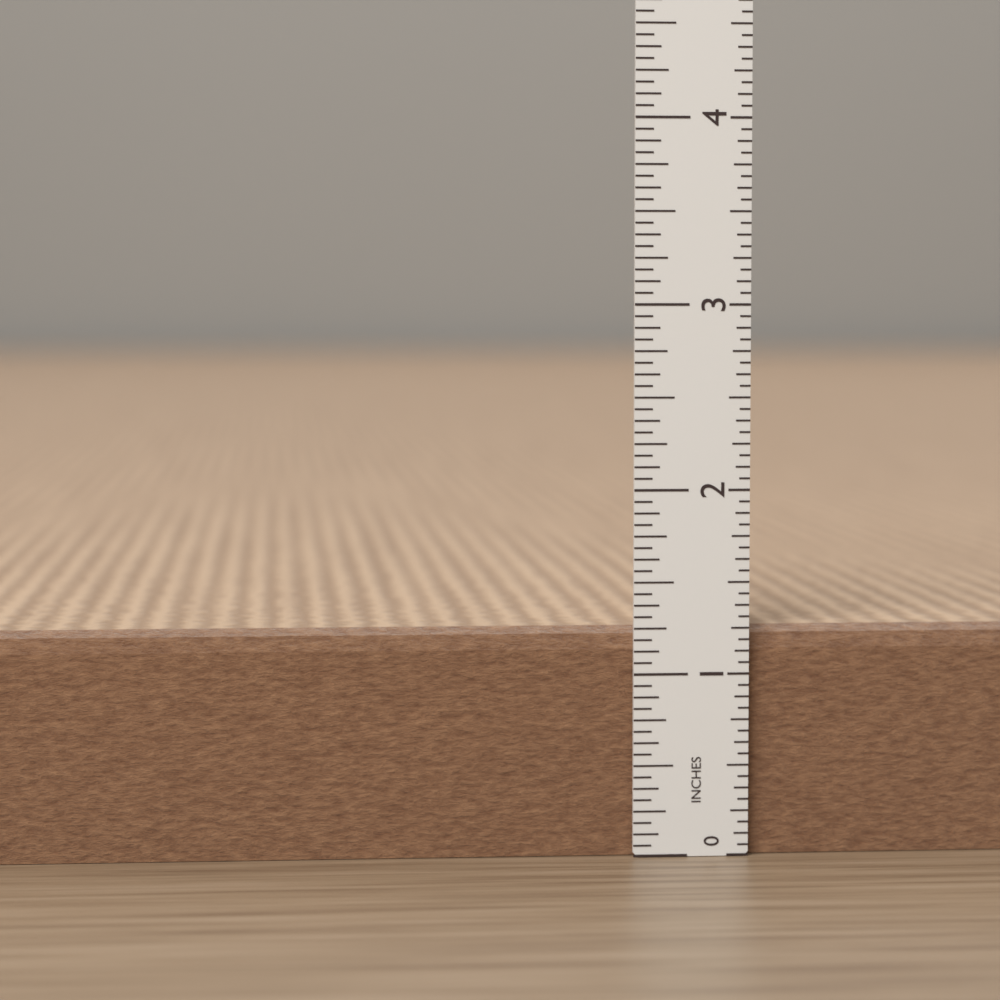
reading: 1.2500 in
